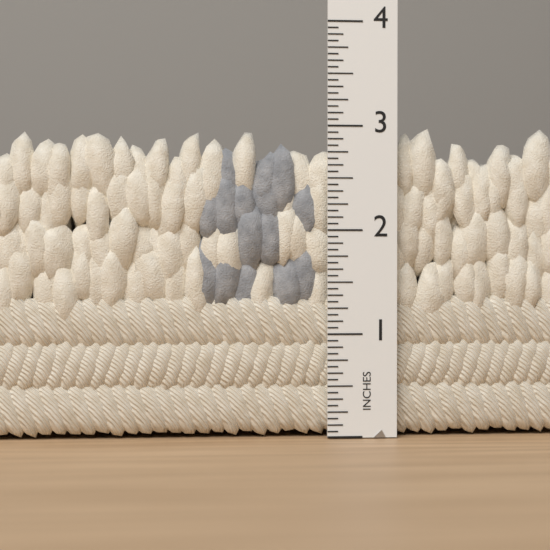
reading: 3.0000 in
